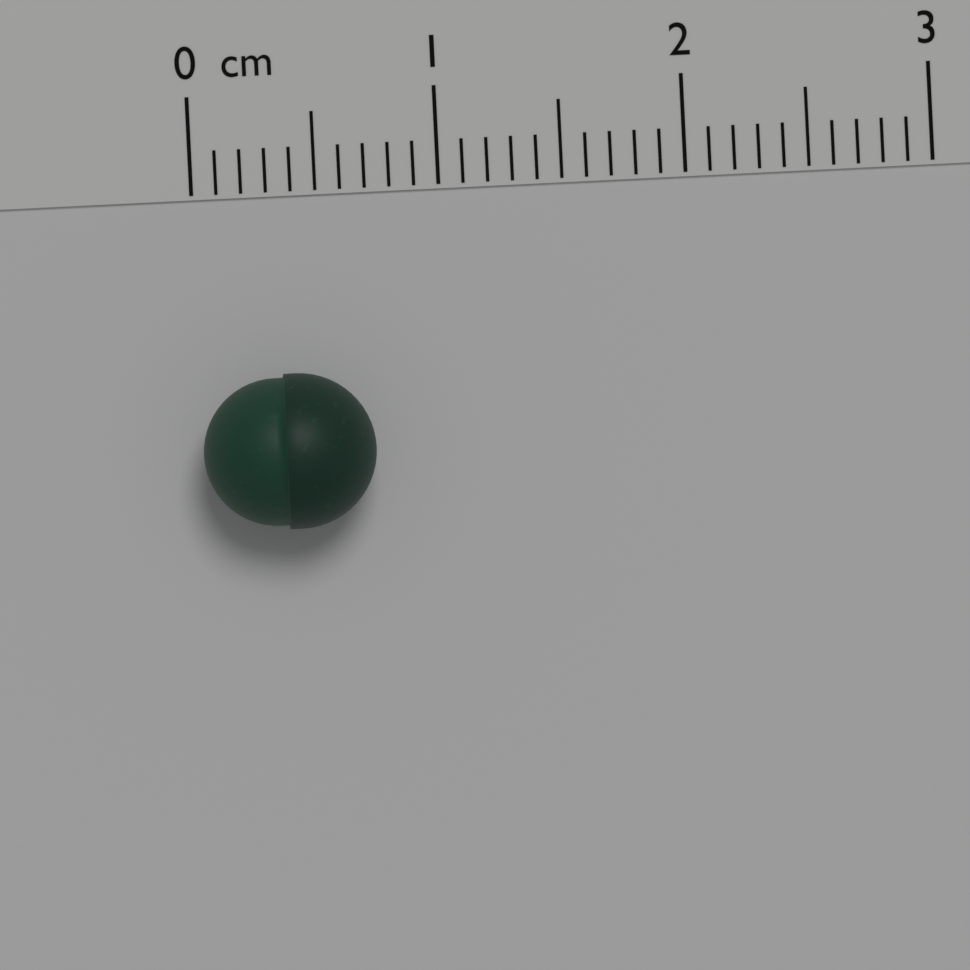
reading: 0.7 cm
